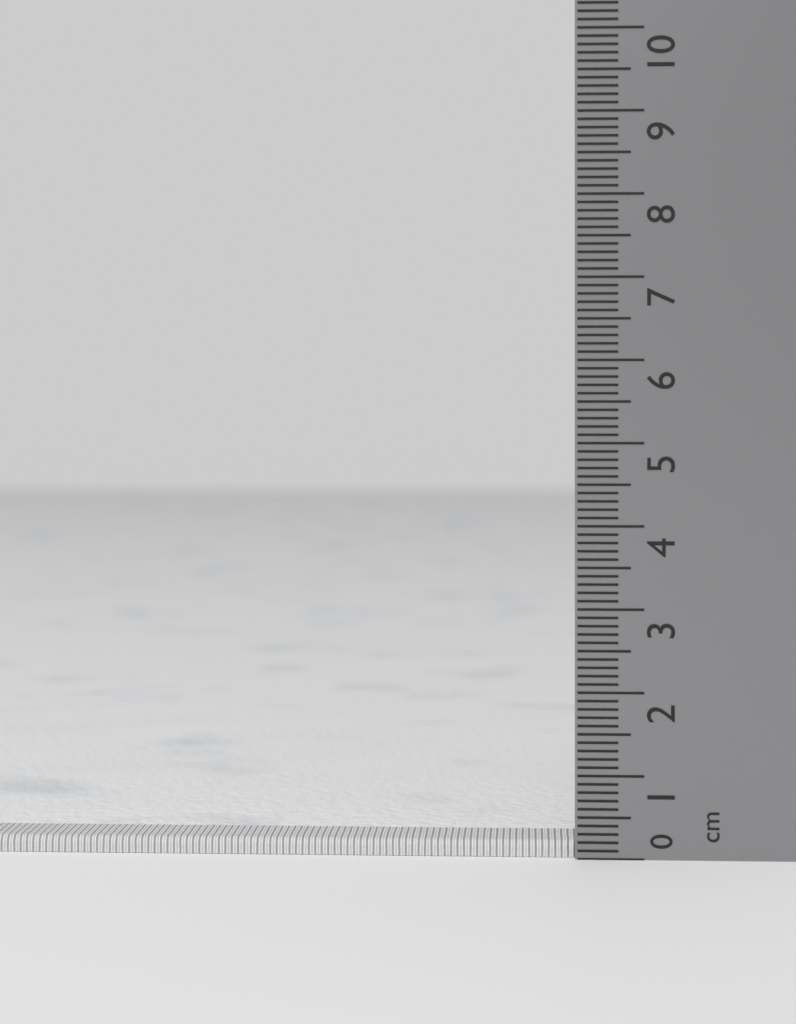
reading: 0.2 cm
